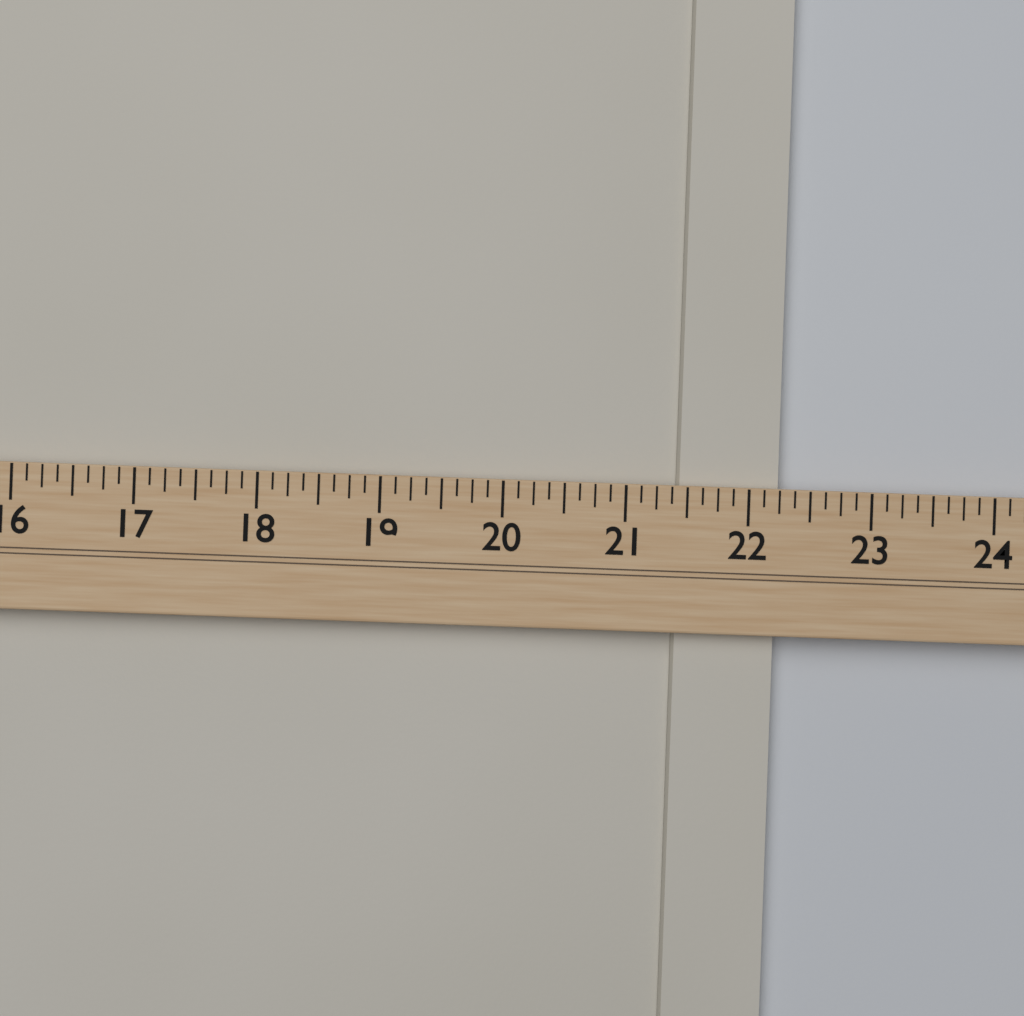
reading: 22.250 (no unit)
